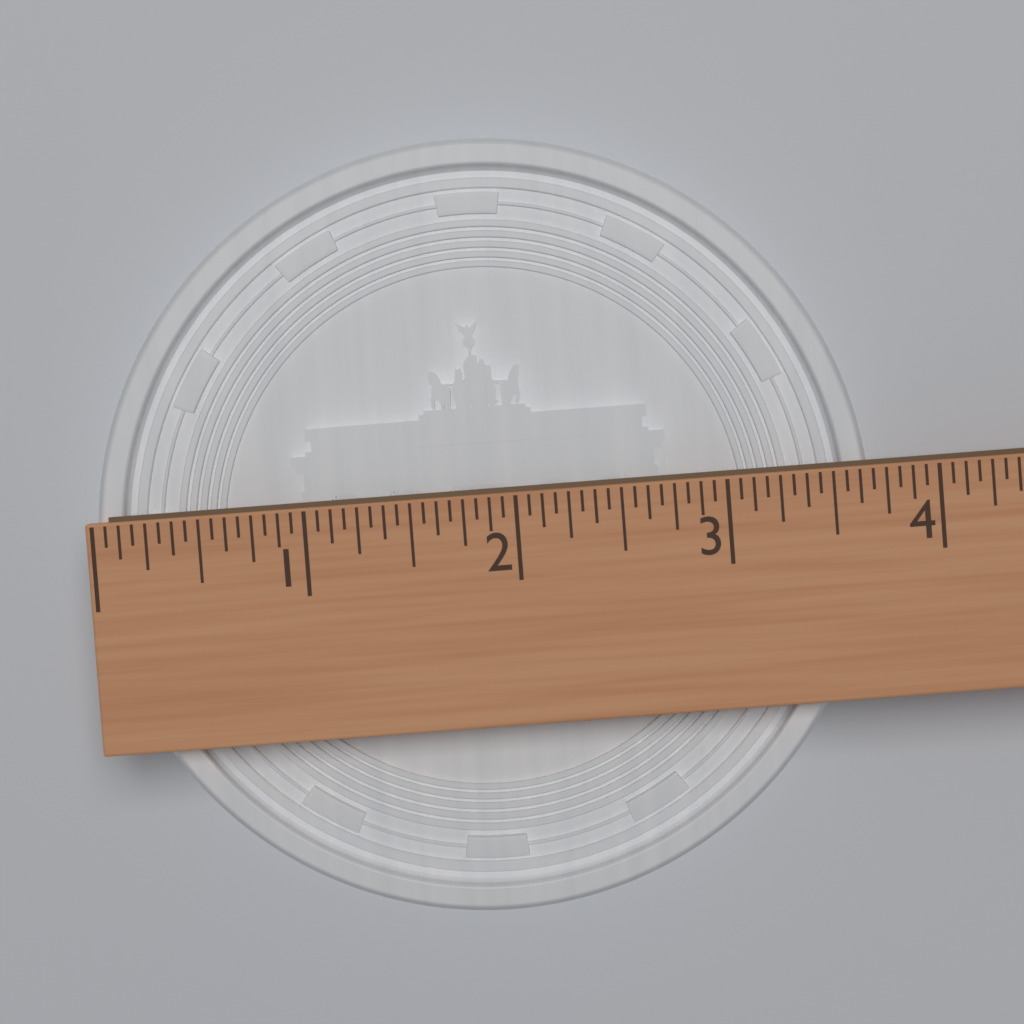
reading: 3.6875 (no unit)
